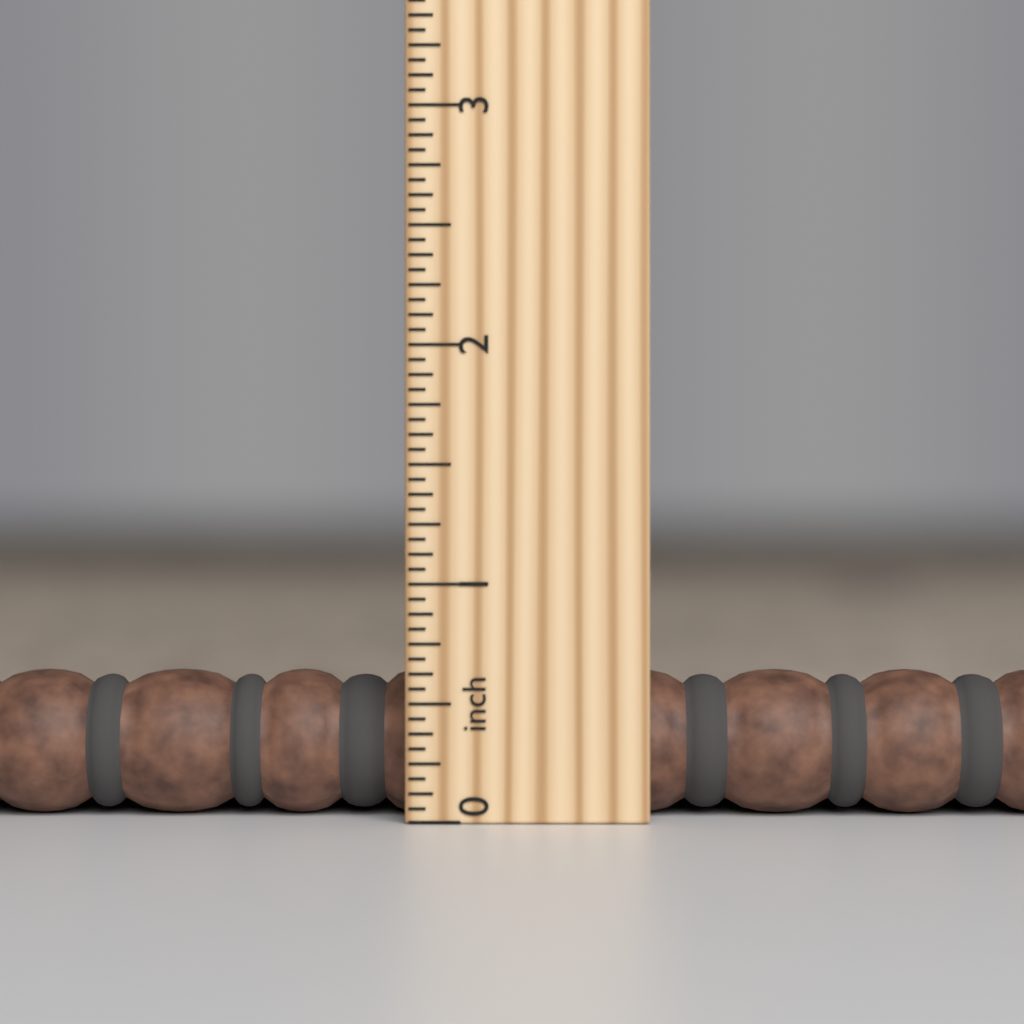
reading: 0.6250 inch
